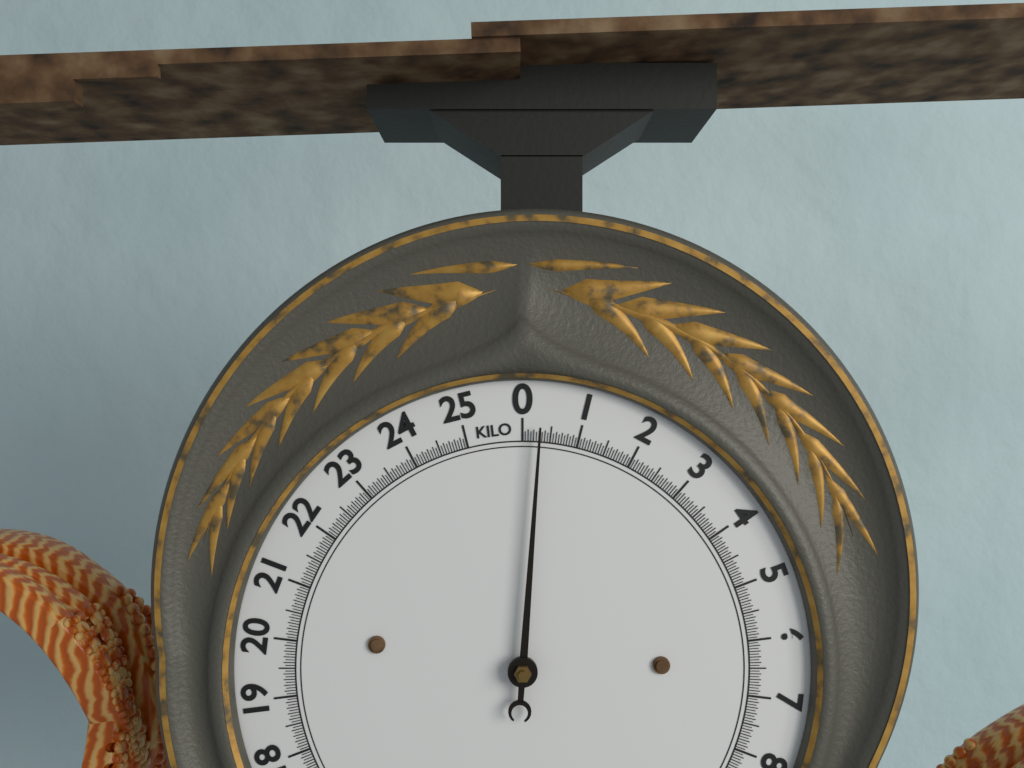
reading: 0.30 kg
